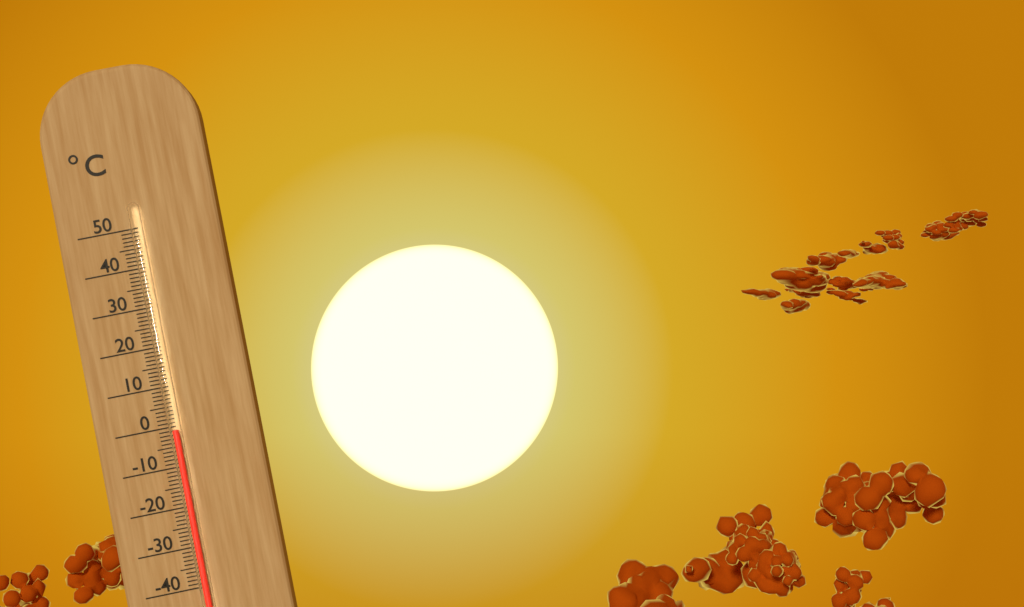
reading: -1 °C
